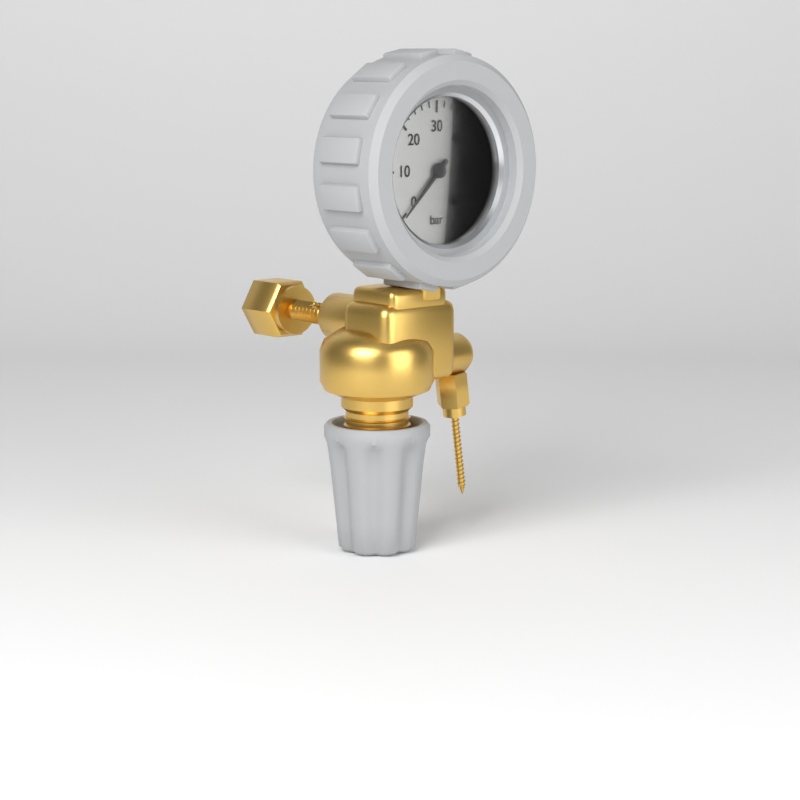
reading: 0 bar
